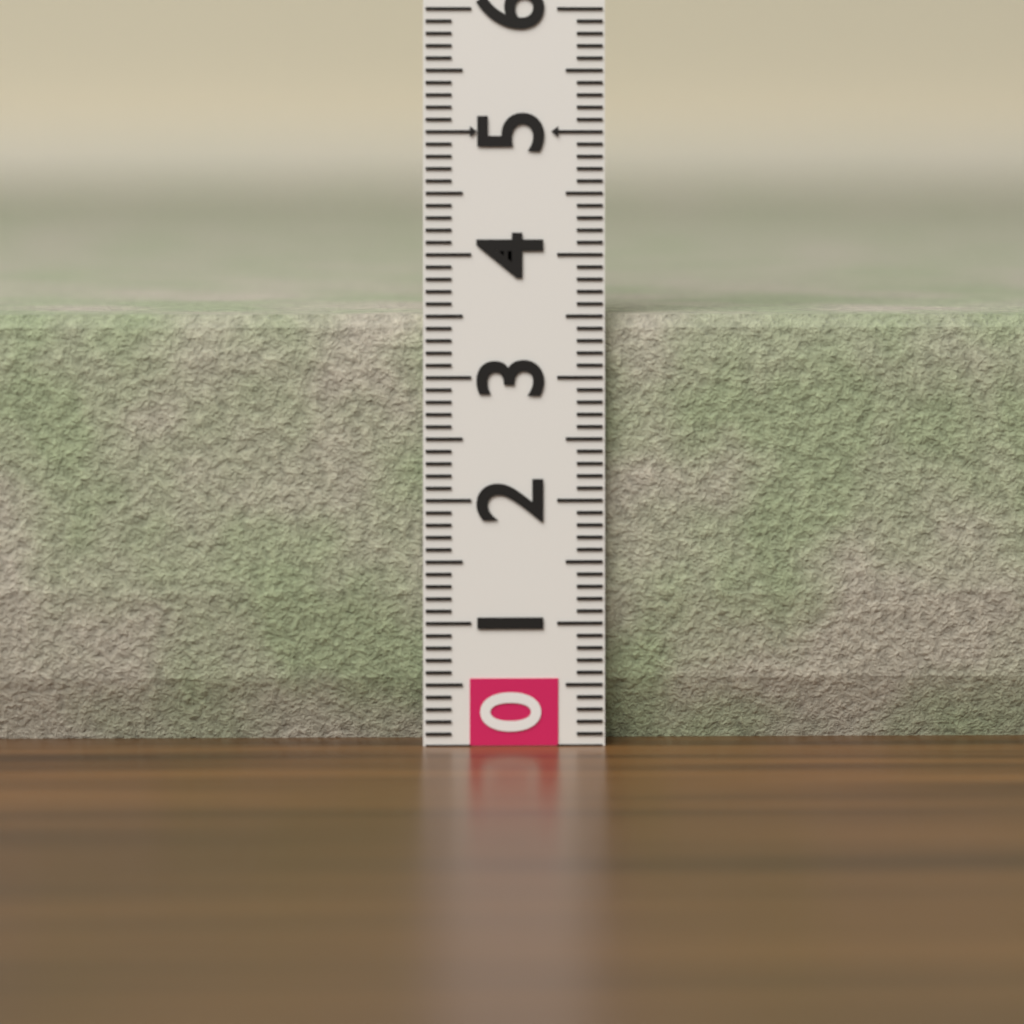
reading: 3.5 (no unit)
